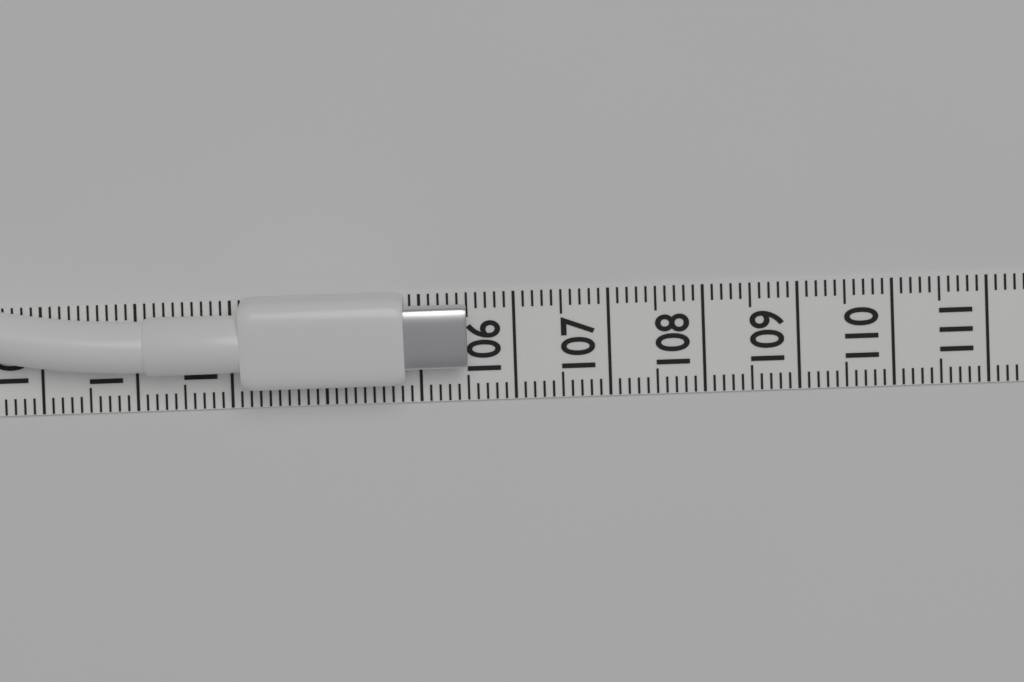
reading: 105.5 (no unit)
